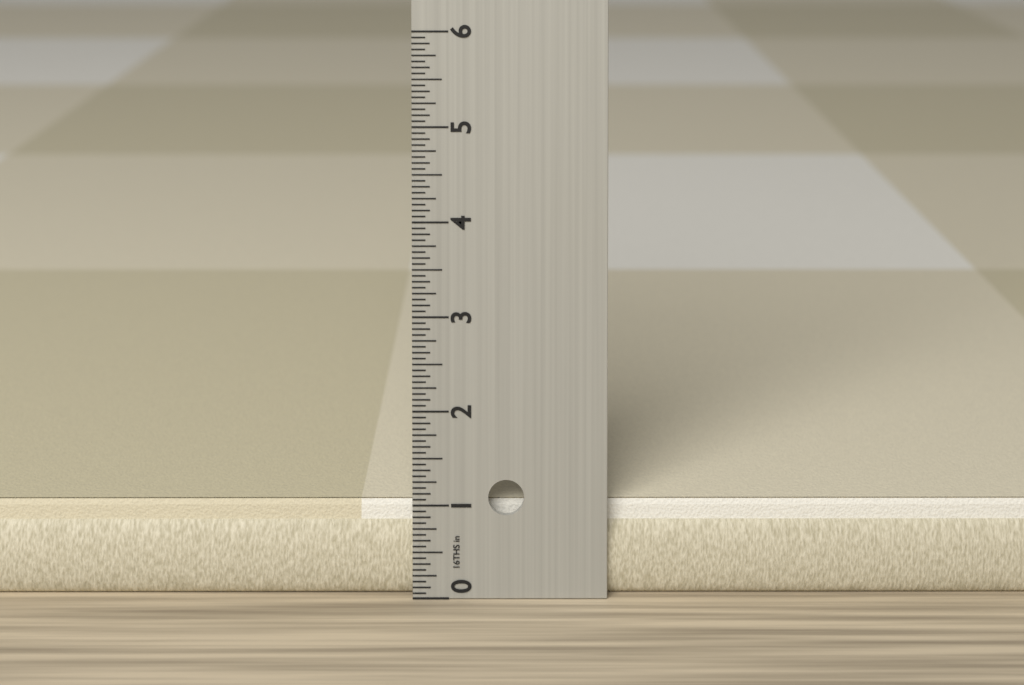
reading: 1.0000 in
